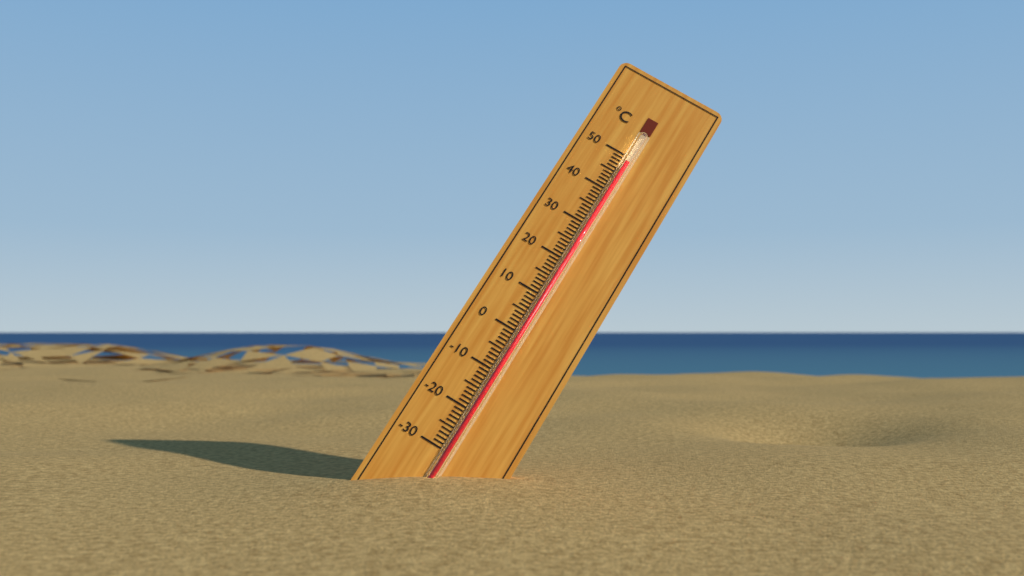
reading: 48 °C
